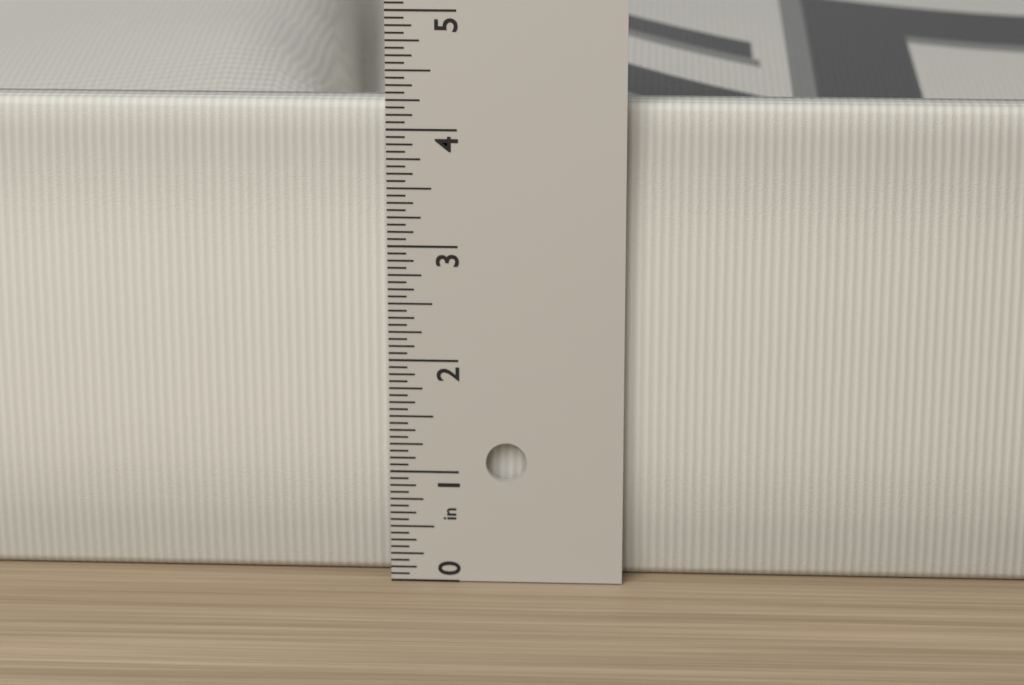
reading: 4.1875 in
